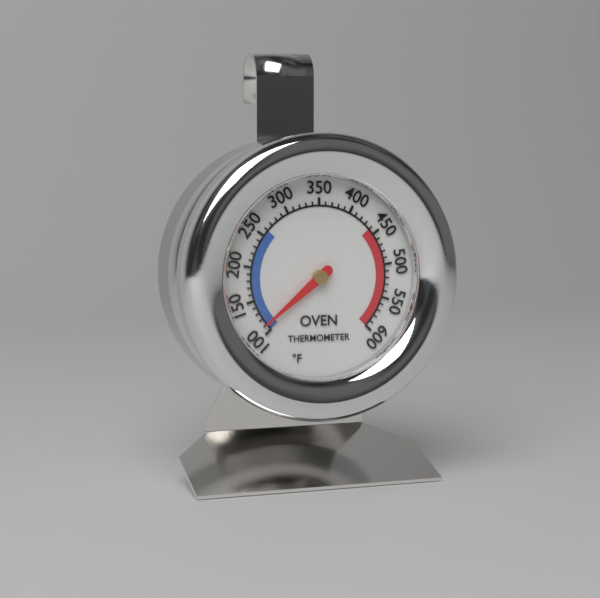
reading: 110 °F
